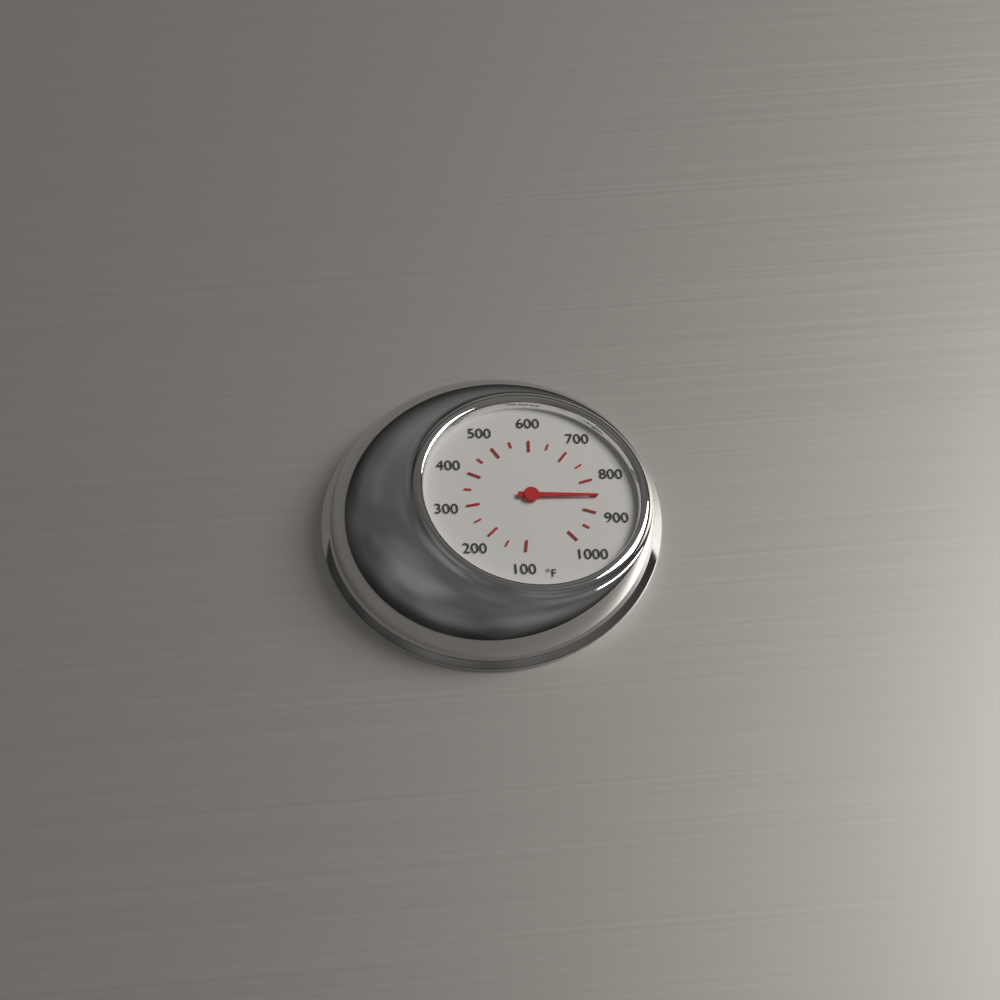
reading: 850 °F
